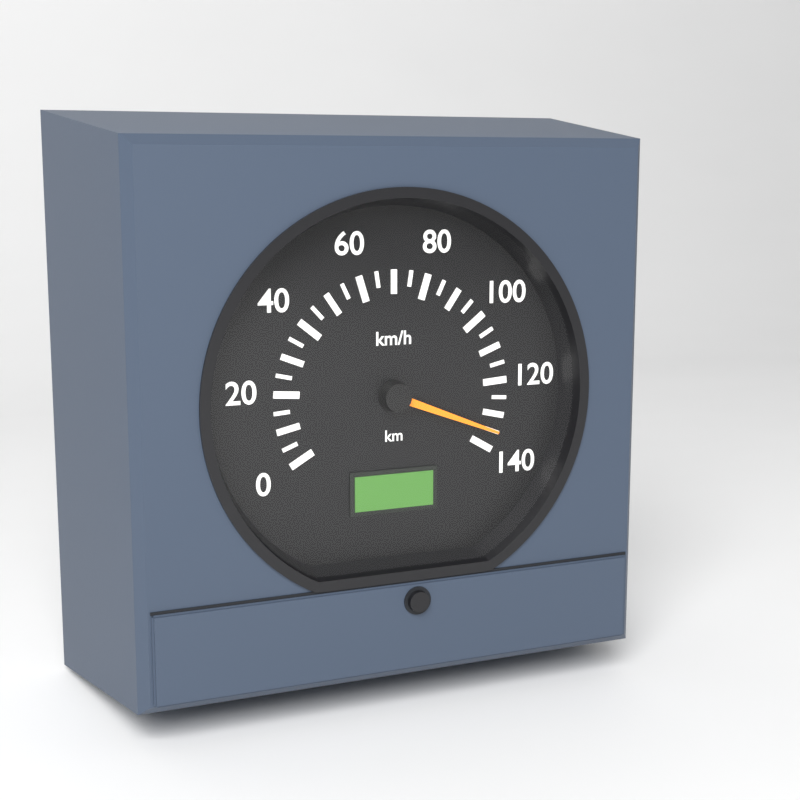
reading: 135 km/h
